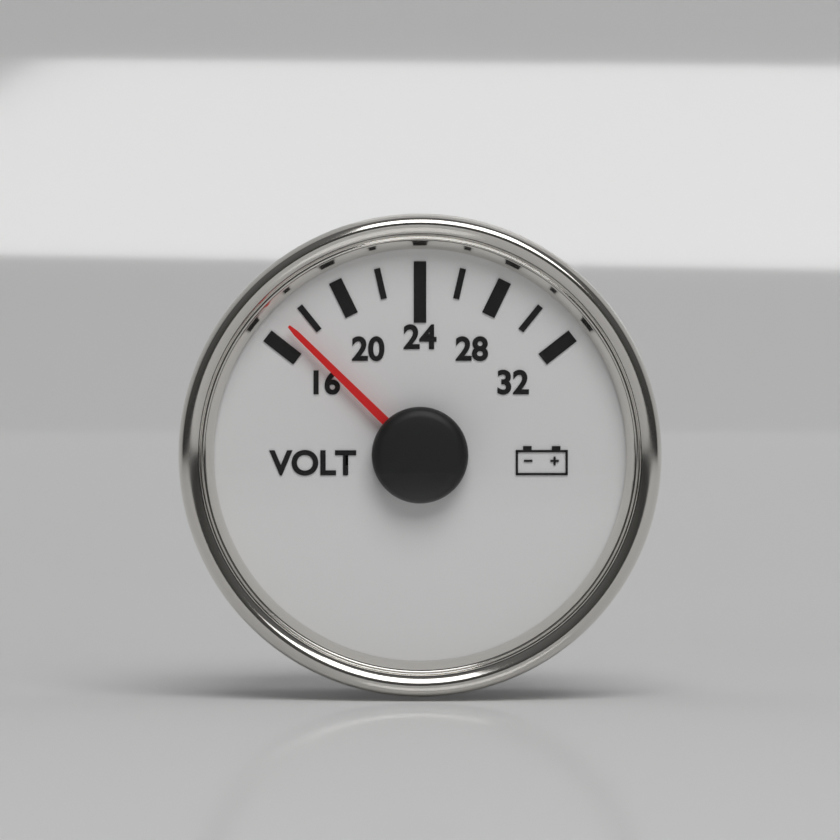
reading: 17 V
